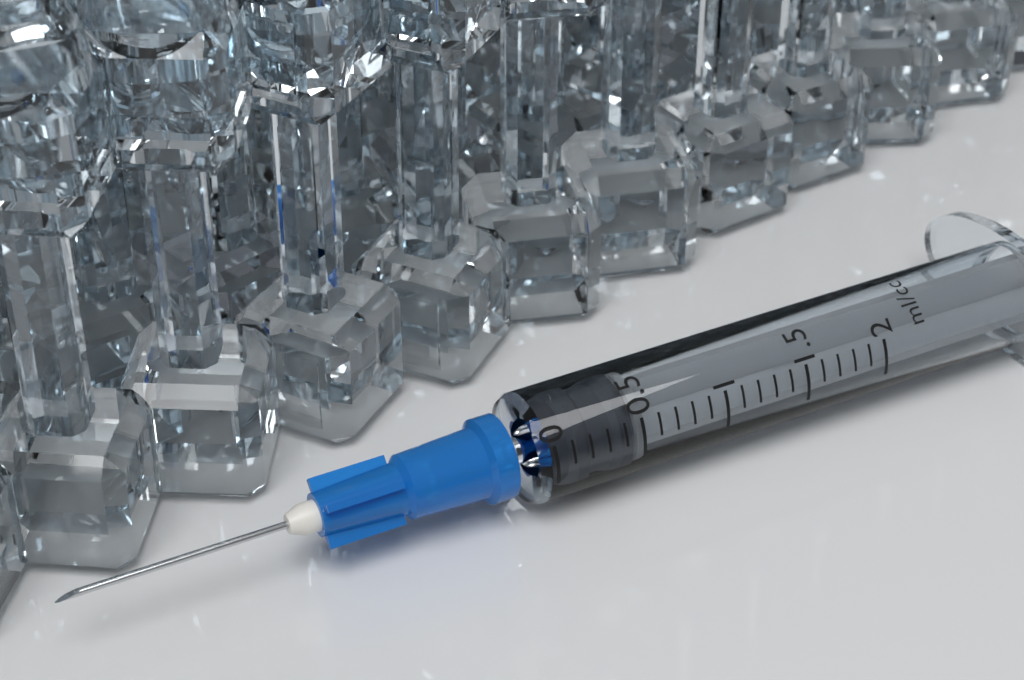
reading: 0.1 ml
